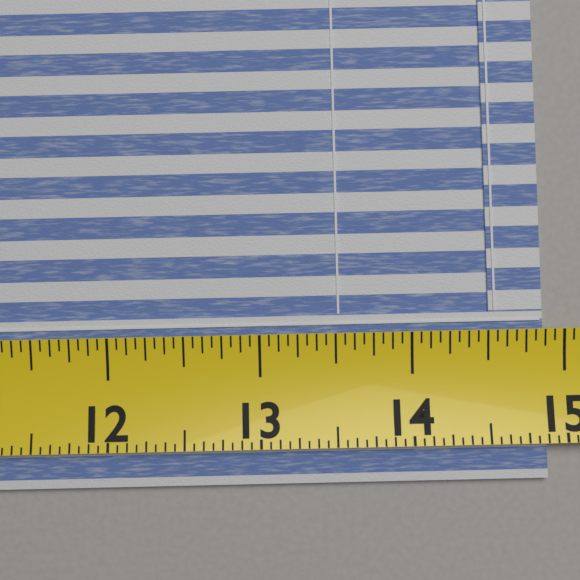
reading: 14.8750 (no unit)
